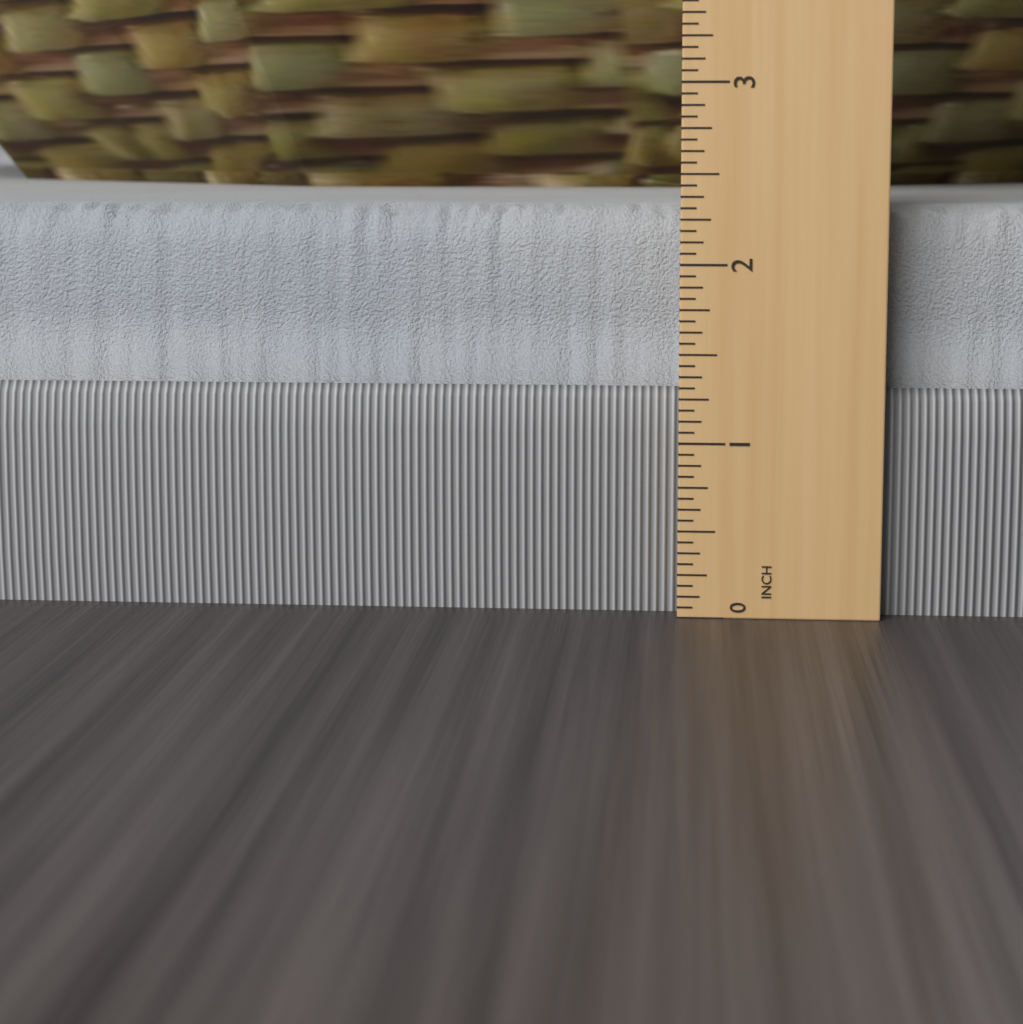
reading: 2.3125 in
